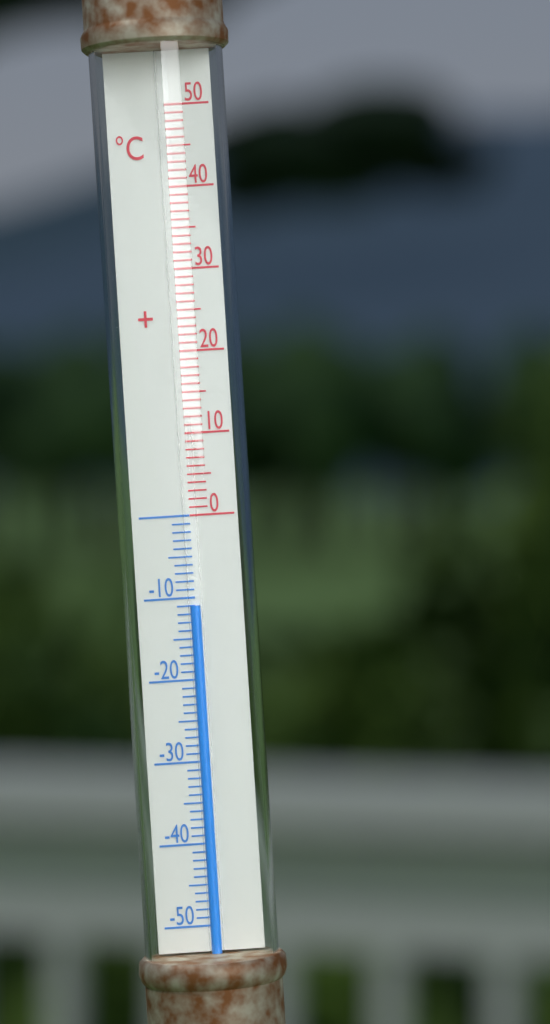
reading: -11 °C
